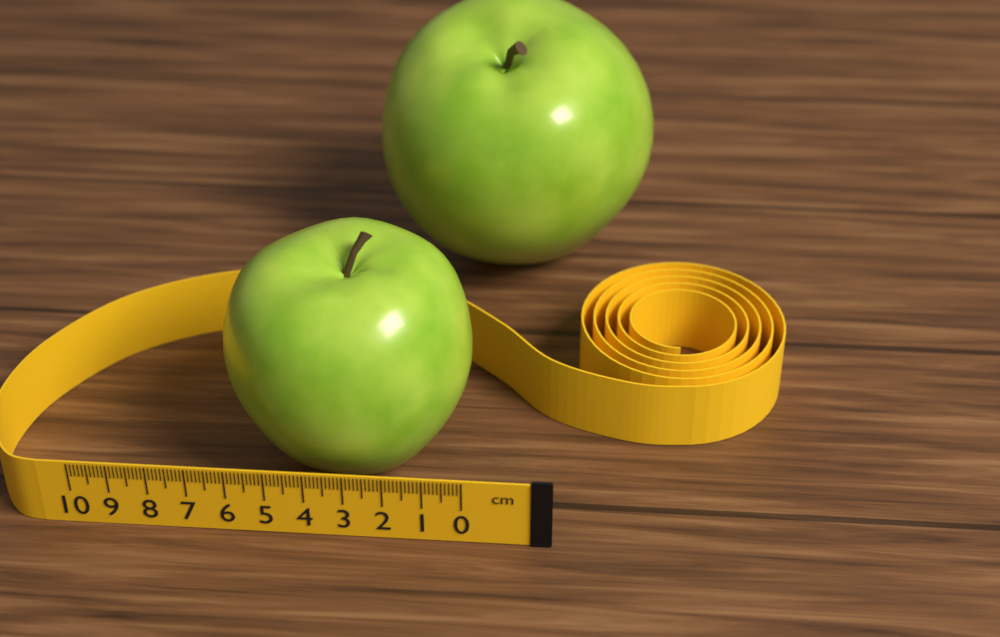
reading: 6.5 cm
